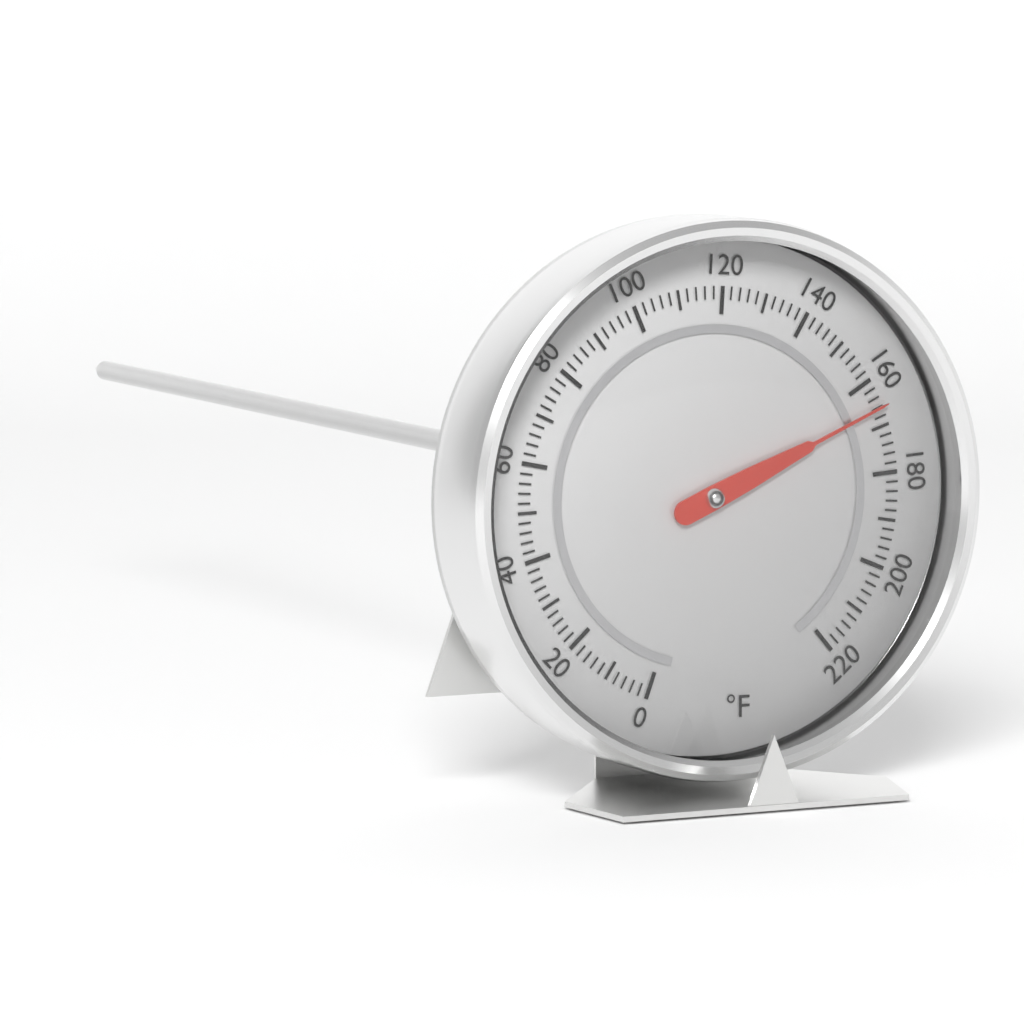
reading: 166 °F
